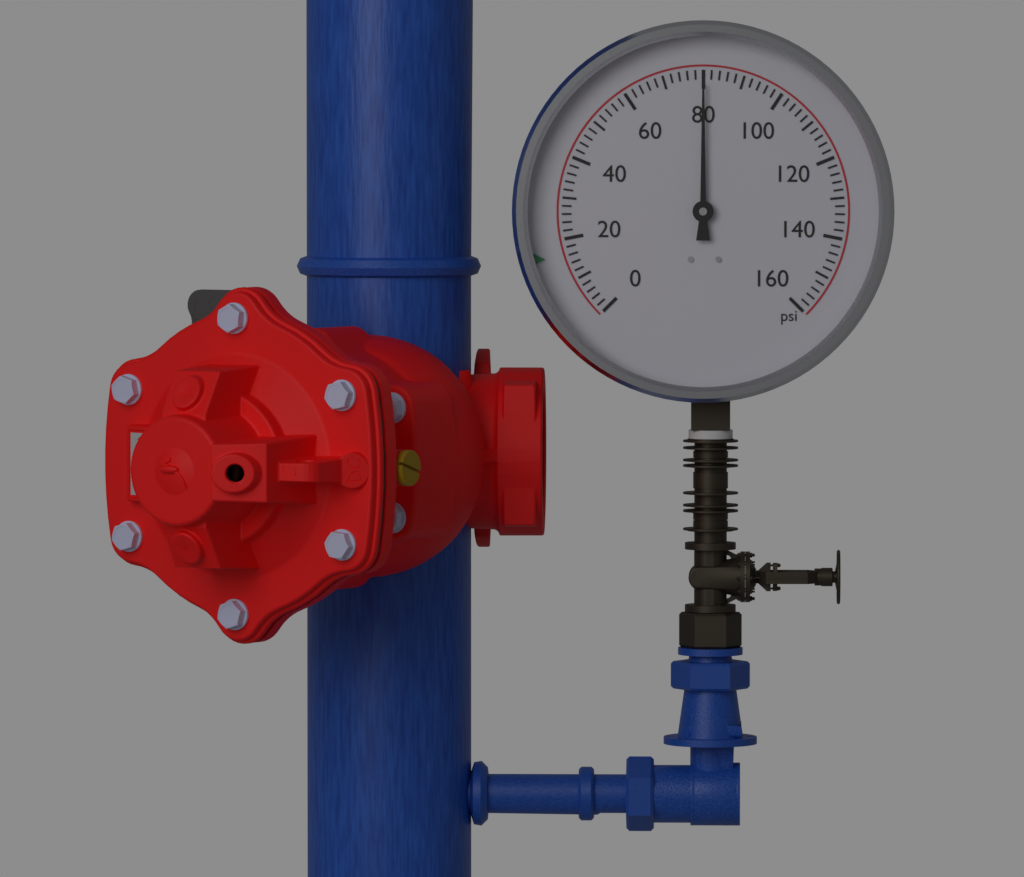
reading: 80 psi
